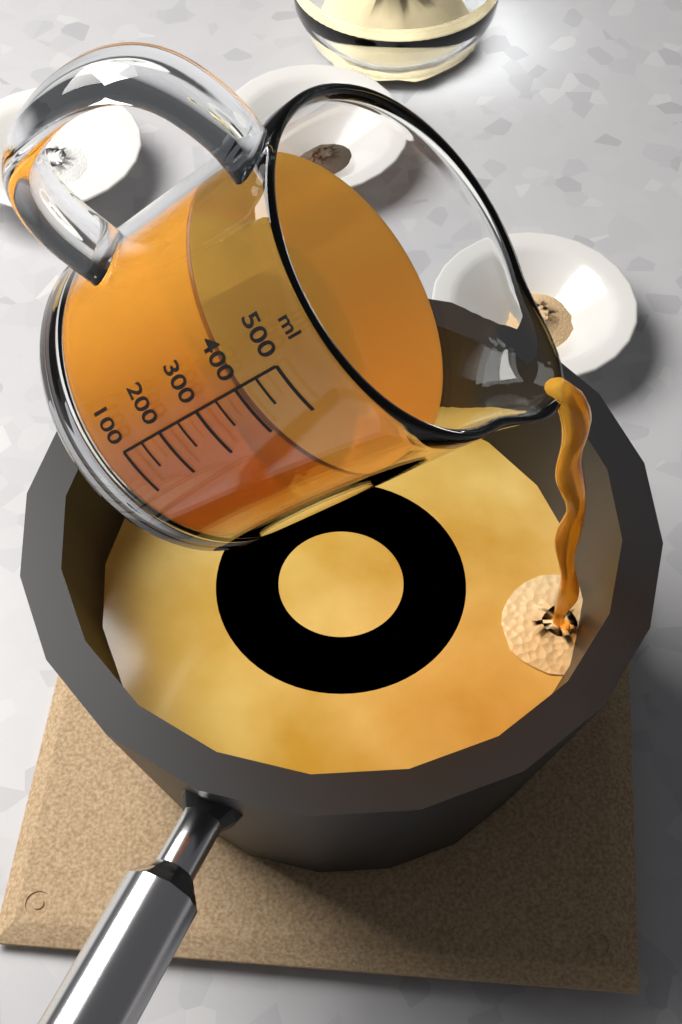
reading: 400 ml
